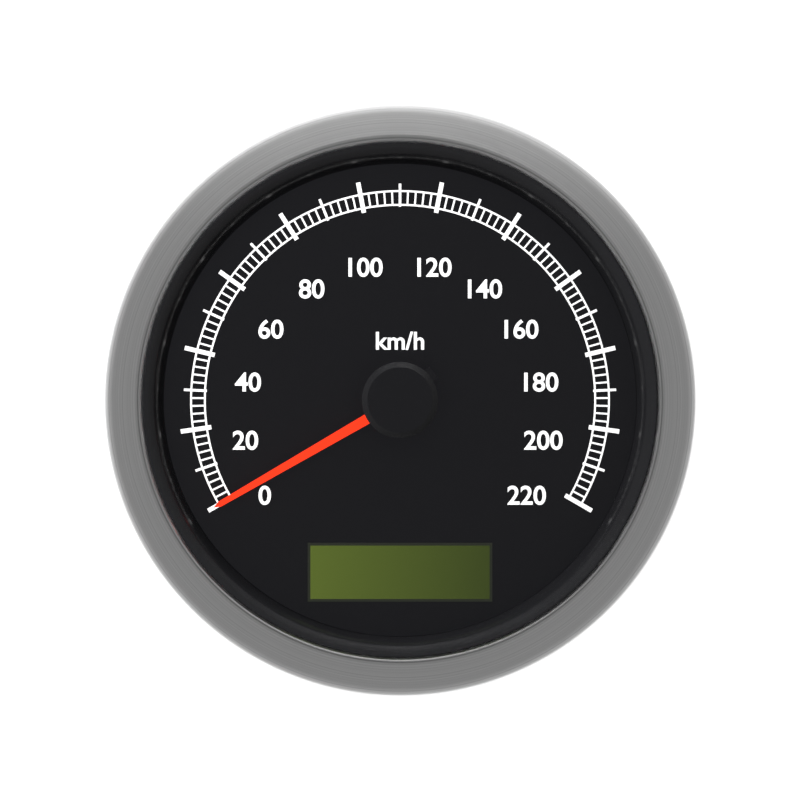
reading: 0 km/h
